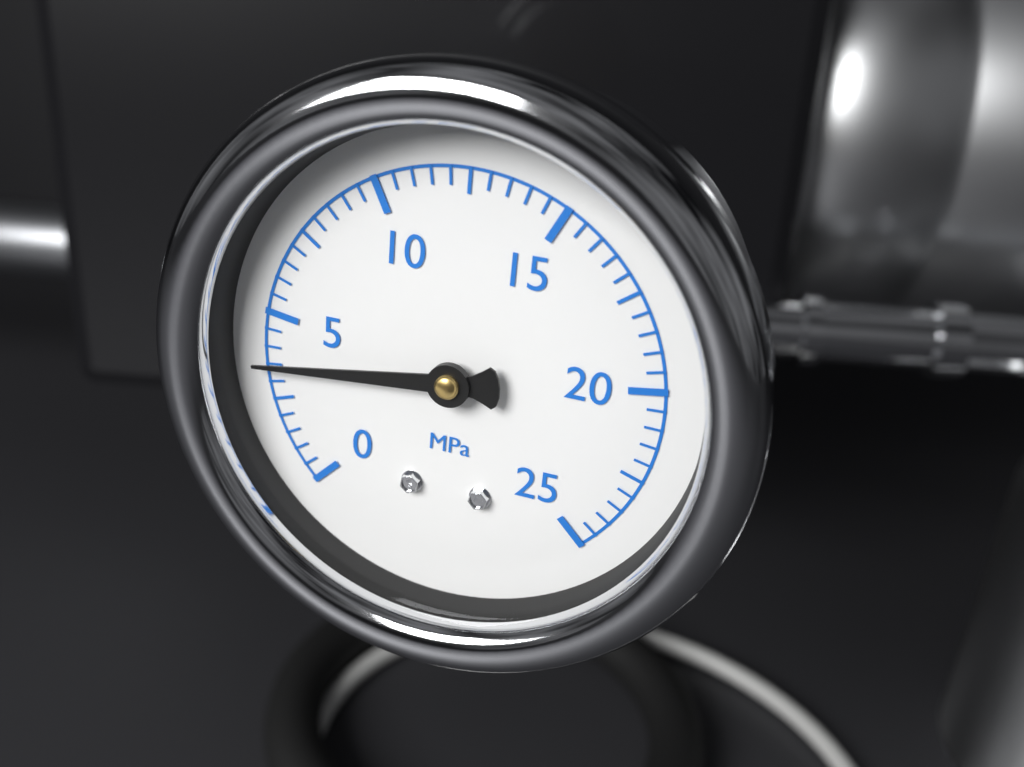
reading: 3.5 MPa
